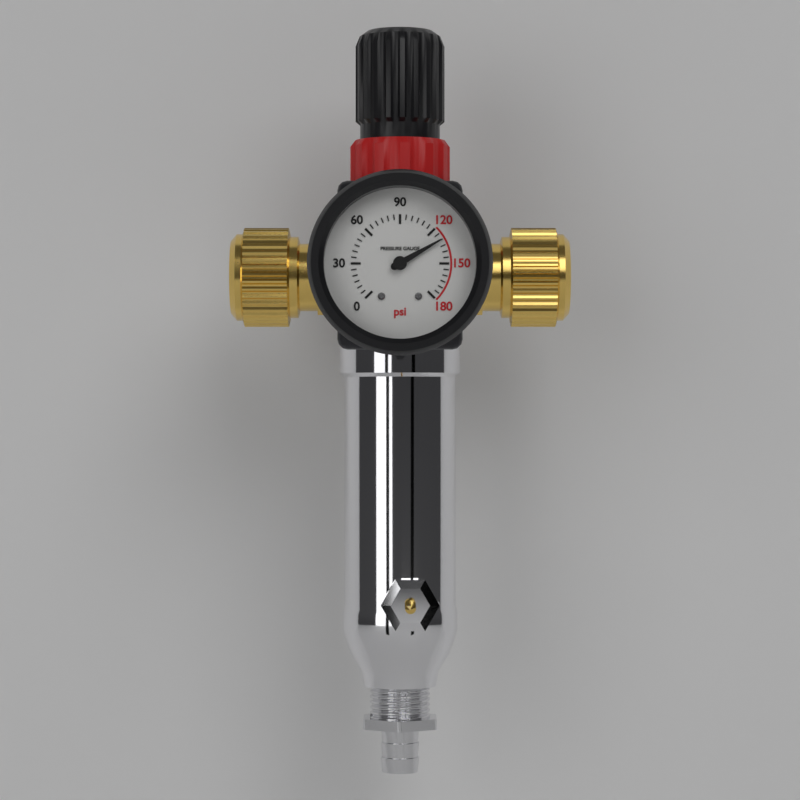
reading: 130 psi
